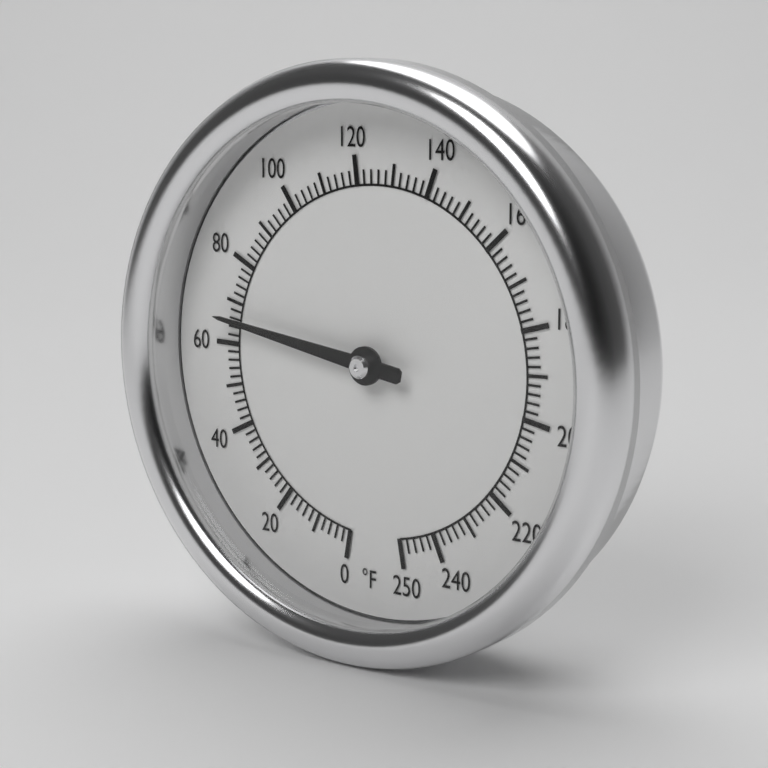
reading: 66 °F
